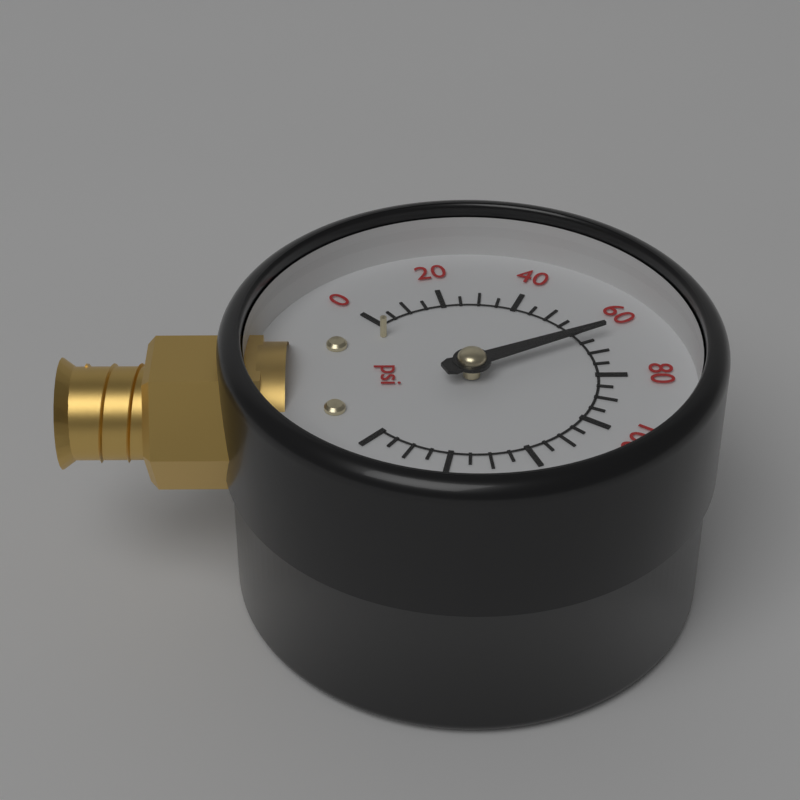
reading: 65 psi
